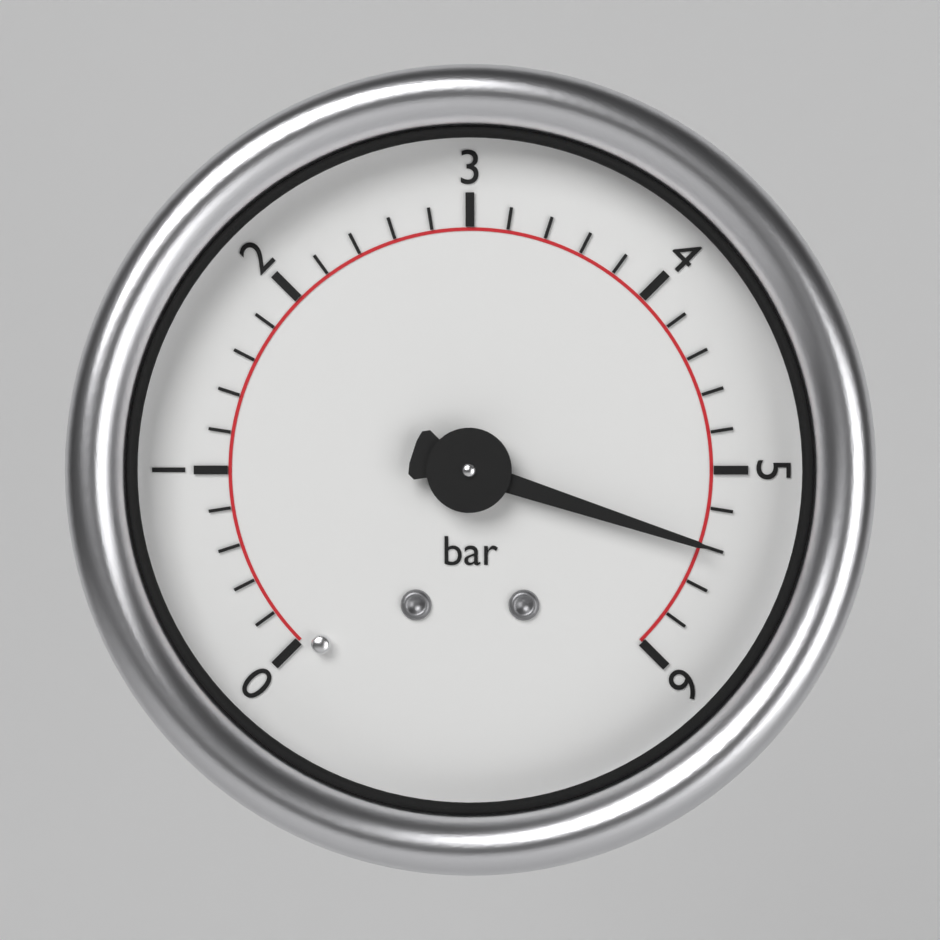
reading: 5.4 bar
